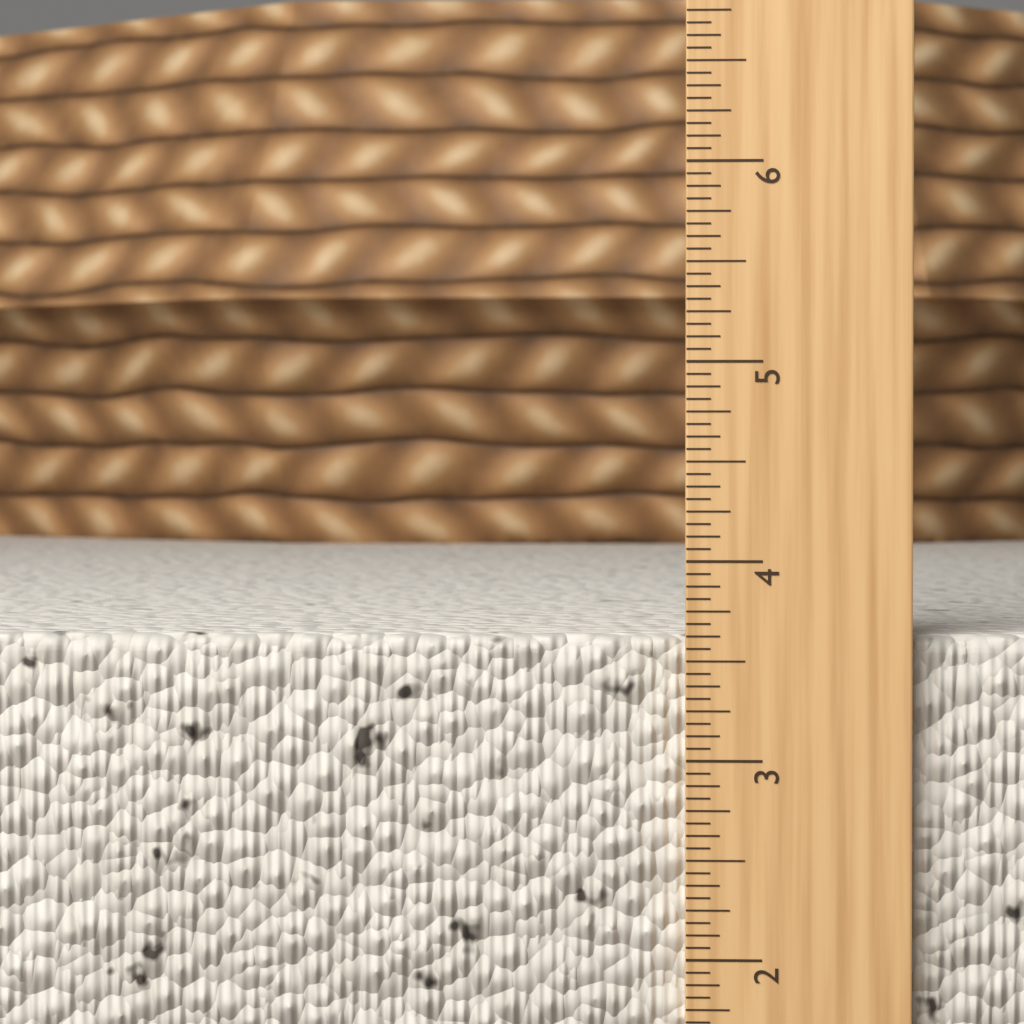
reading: 3.6250 in
